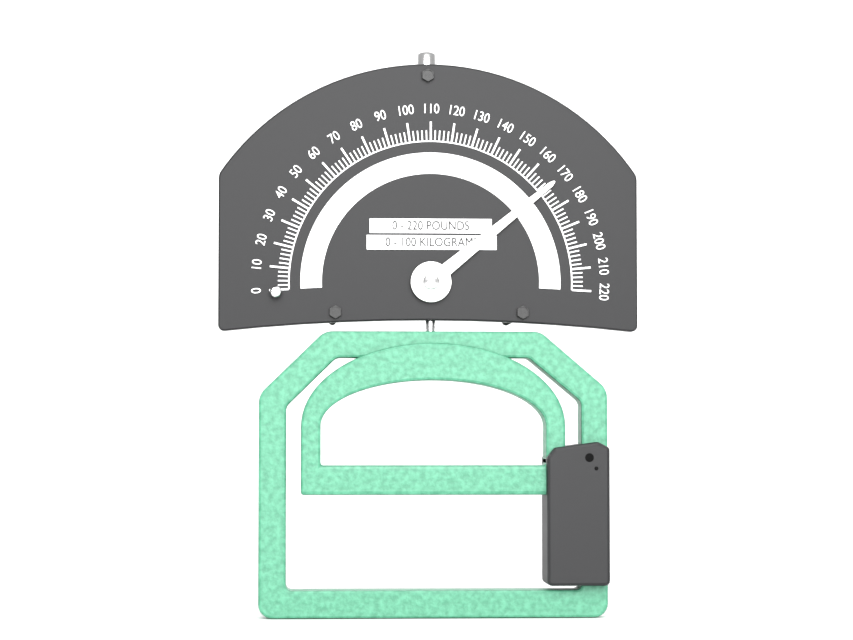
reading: 170 lb
